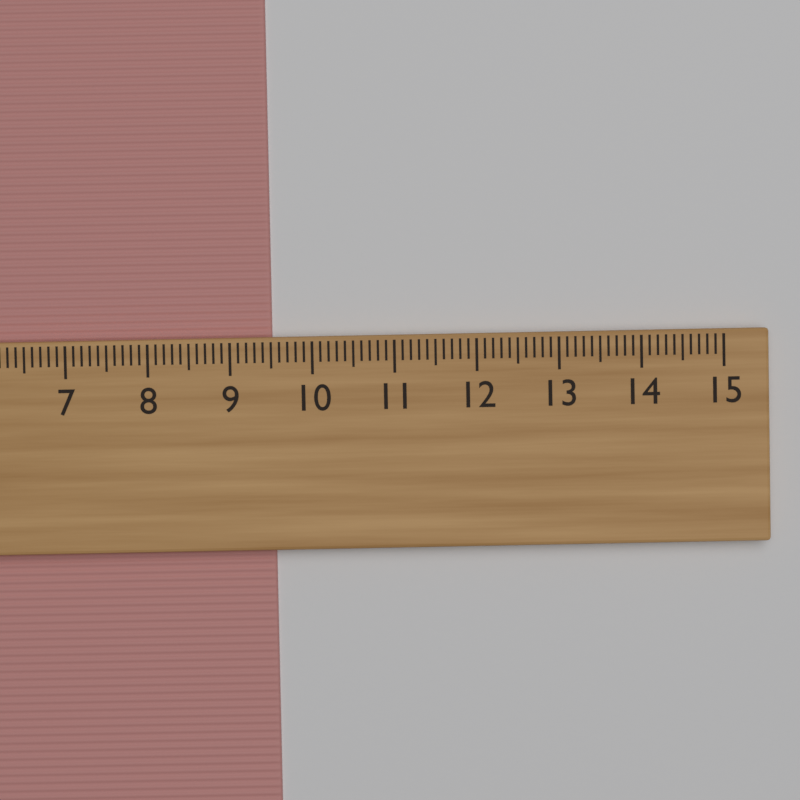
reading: 9.5 cm
